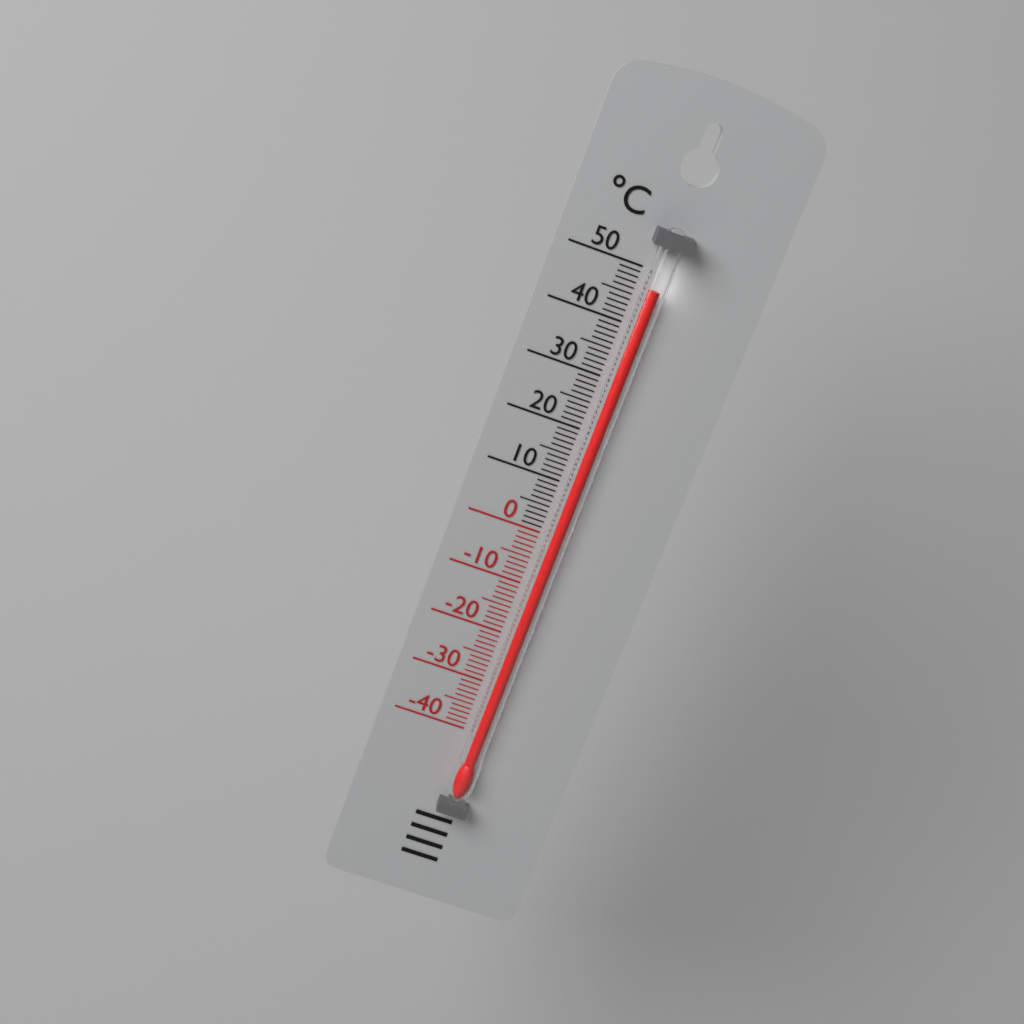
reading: 47 °C
